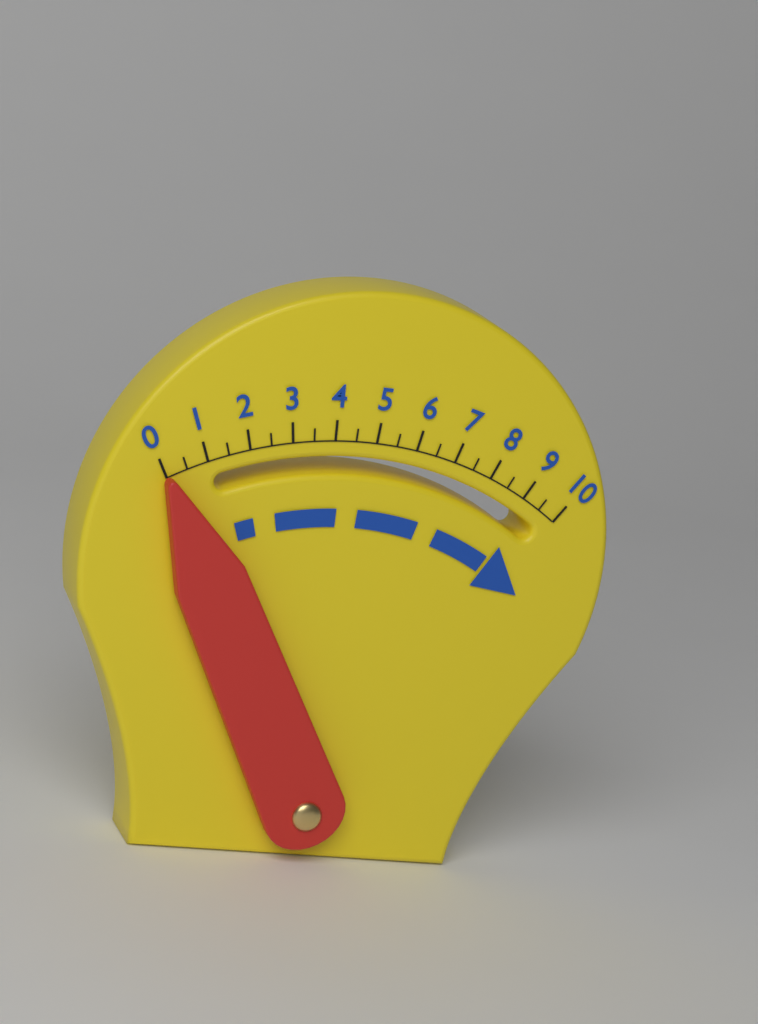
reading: 0.0 (no unit)
